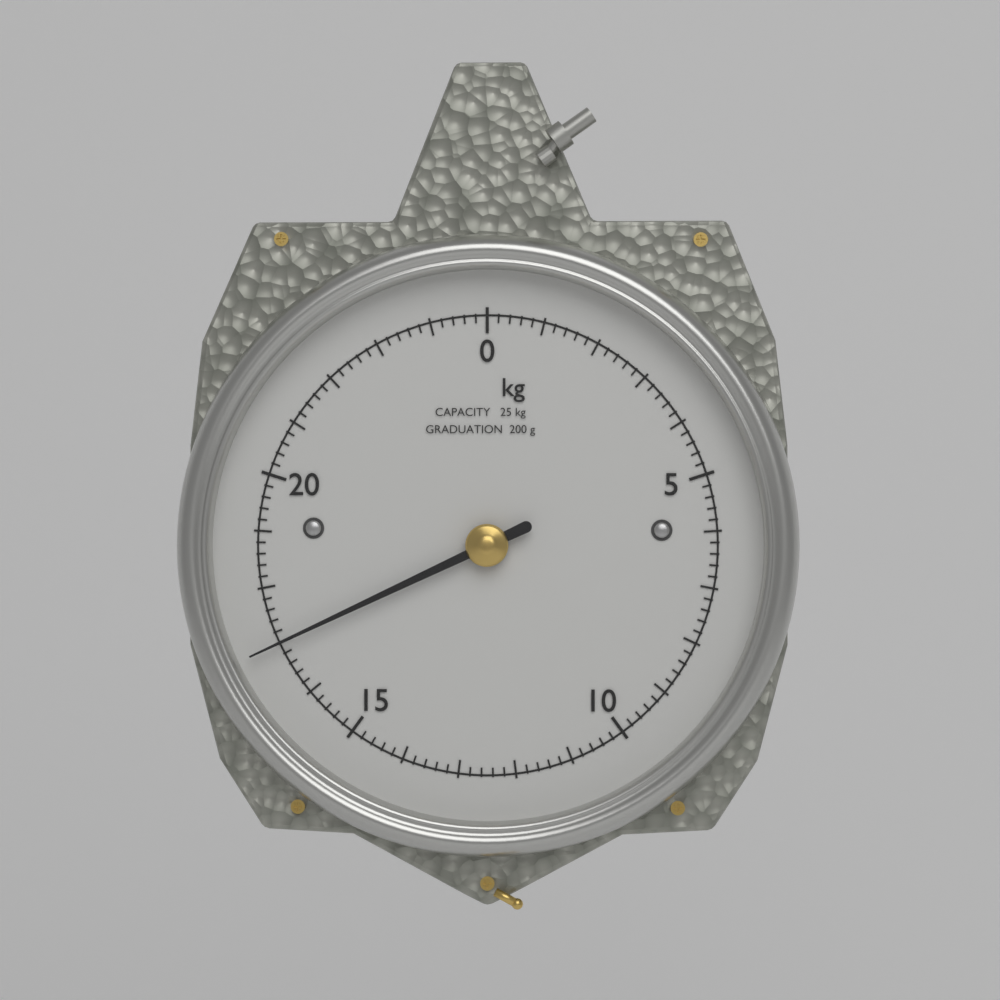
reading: 17.0 kg
